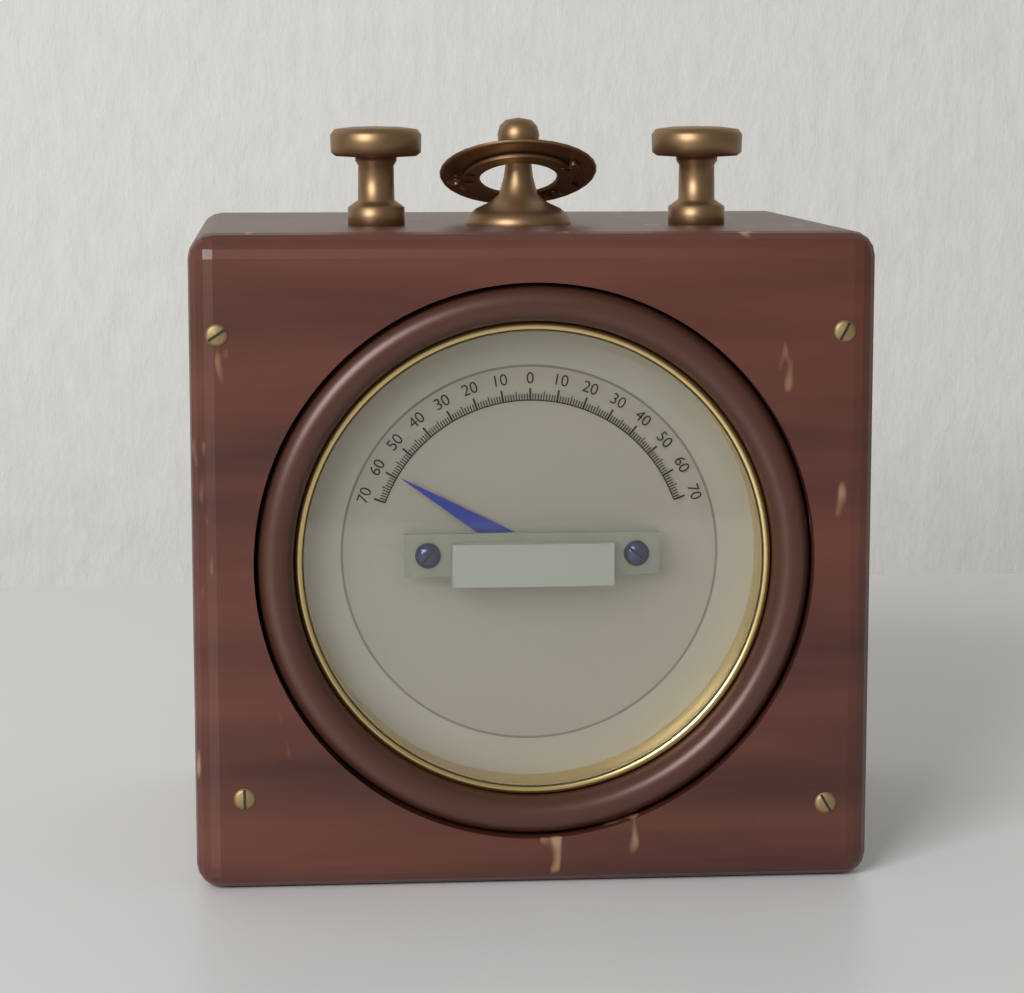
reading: -59 (no unit)
